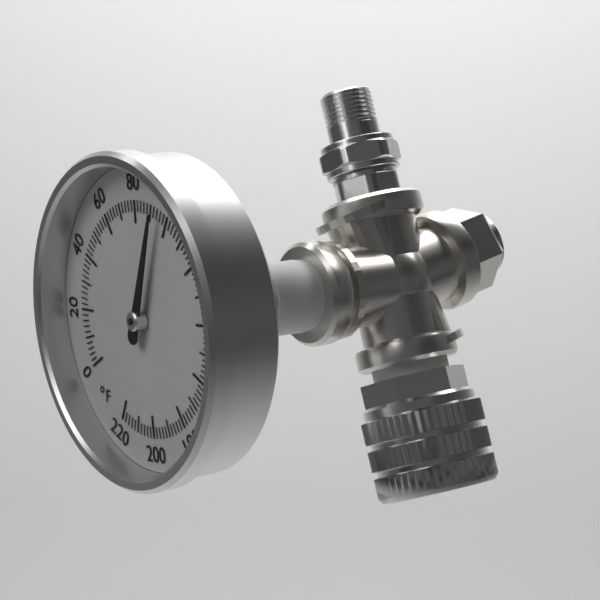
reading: 94 °F
